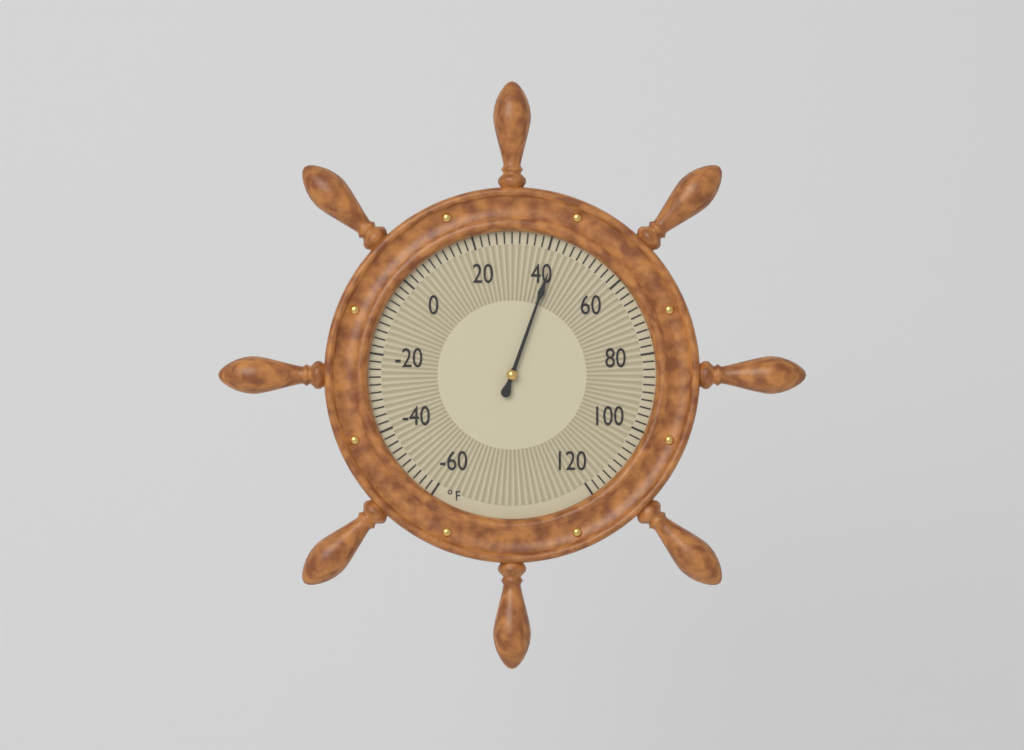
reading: 42 °F
